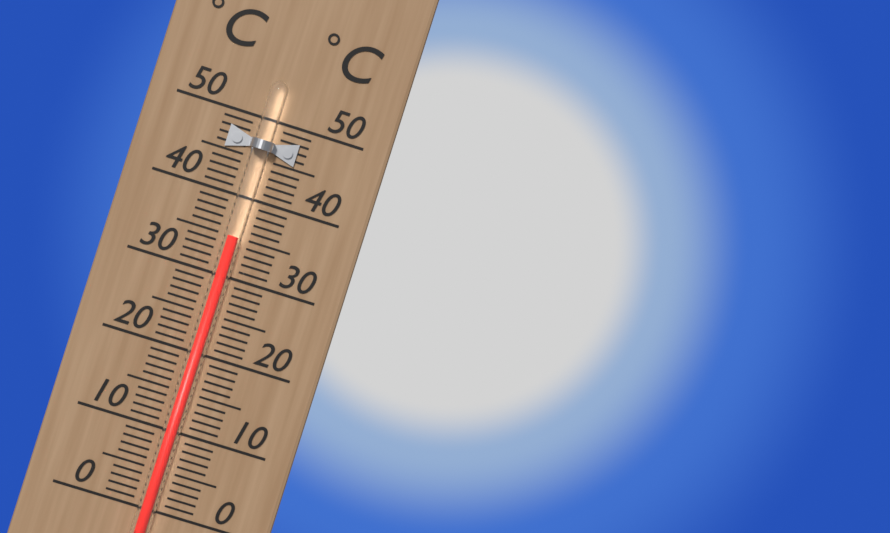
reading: 35 °C
